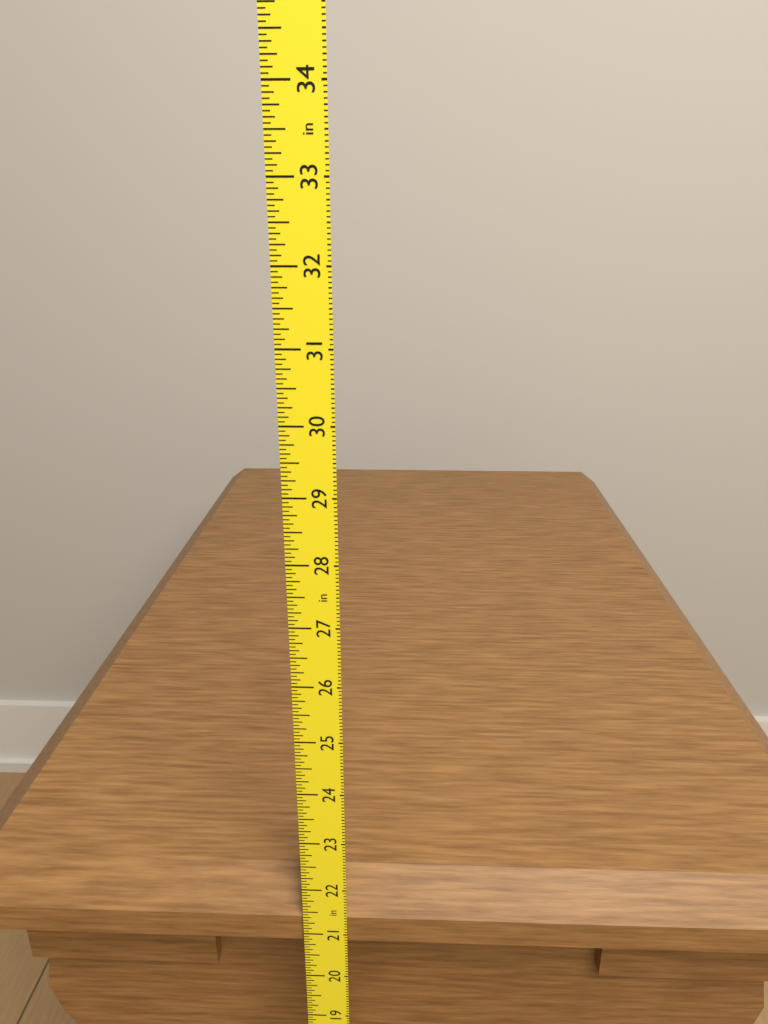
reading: 22.0000 in
